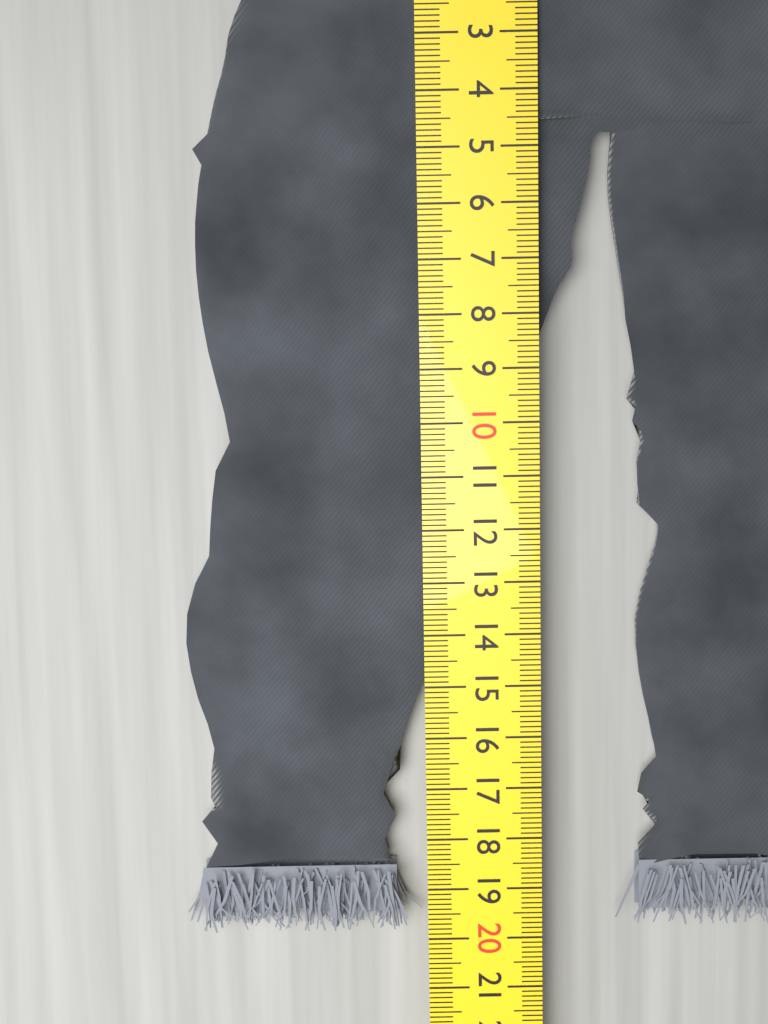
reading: 19.9 cm
